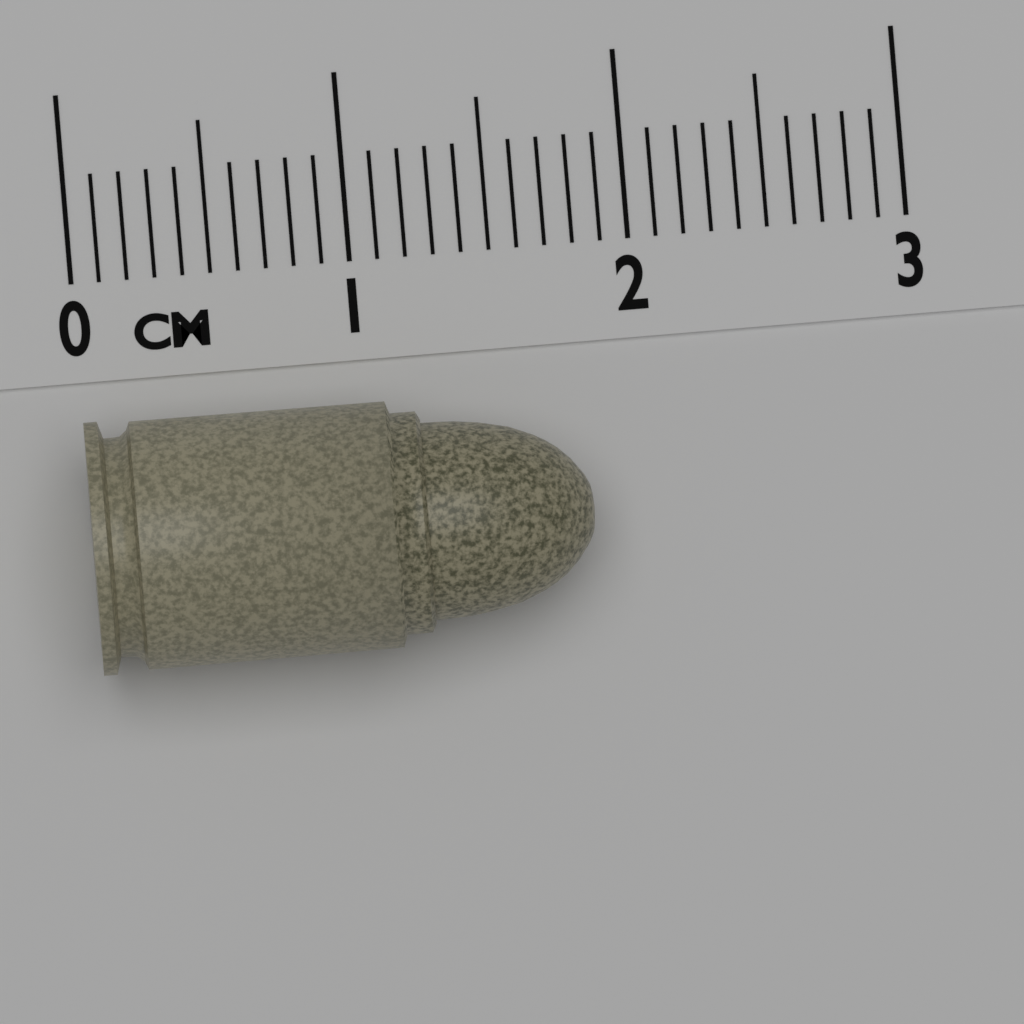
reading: 1.8 cm
